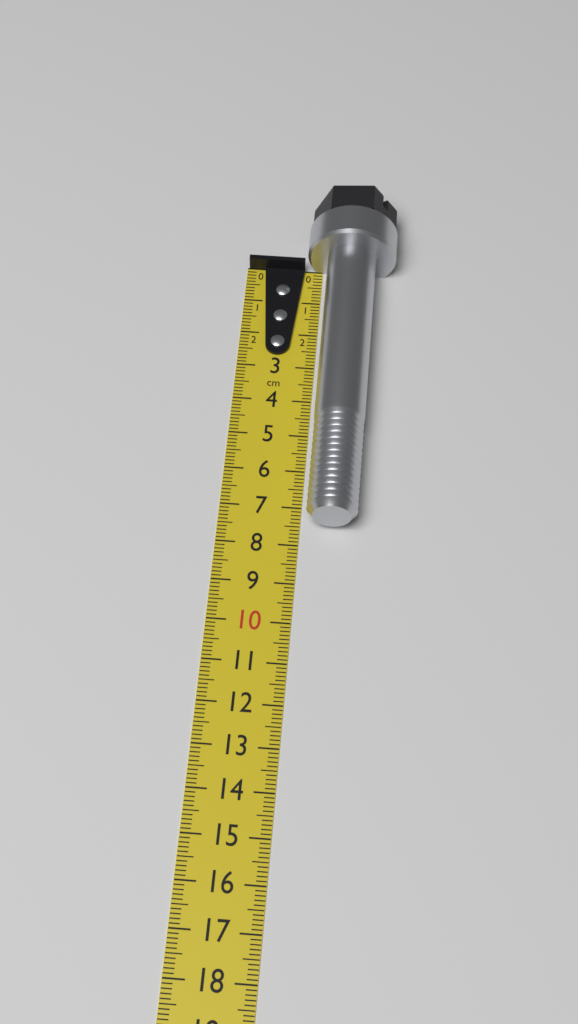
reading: 7.5 cm
